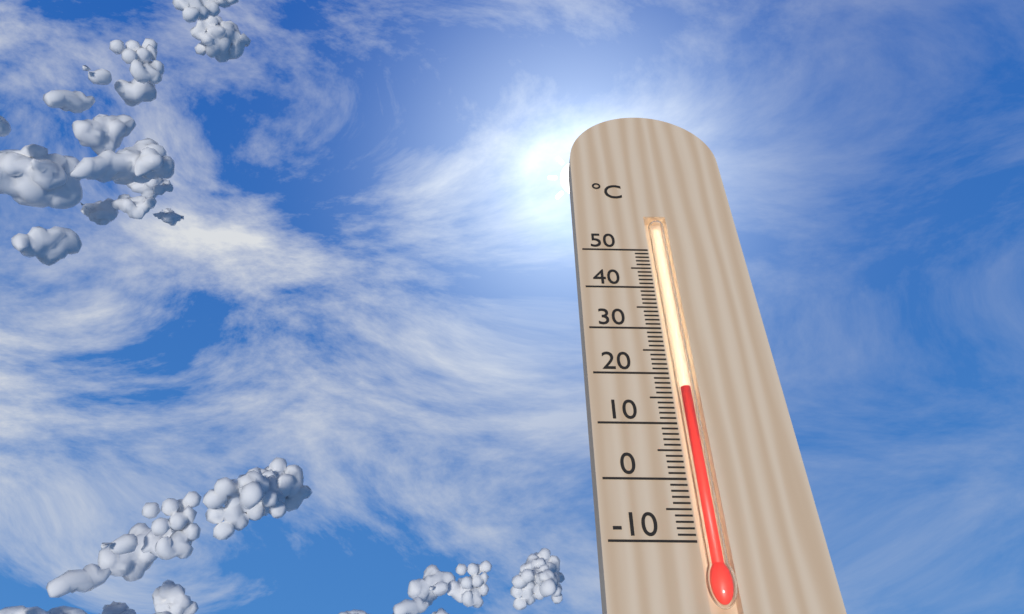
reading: 17 °C
